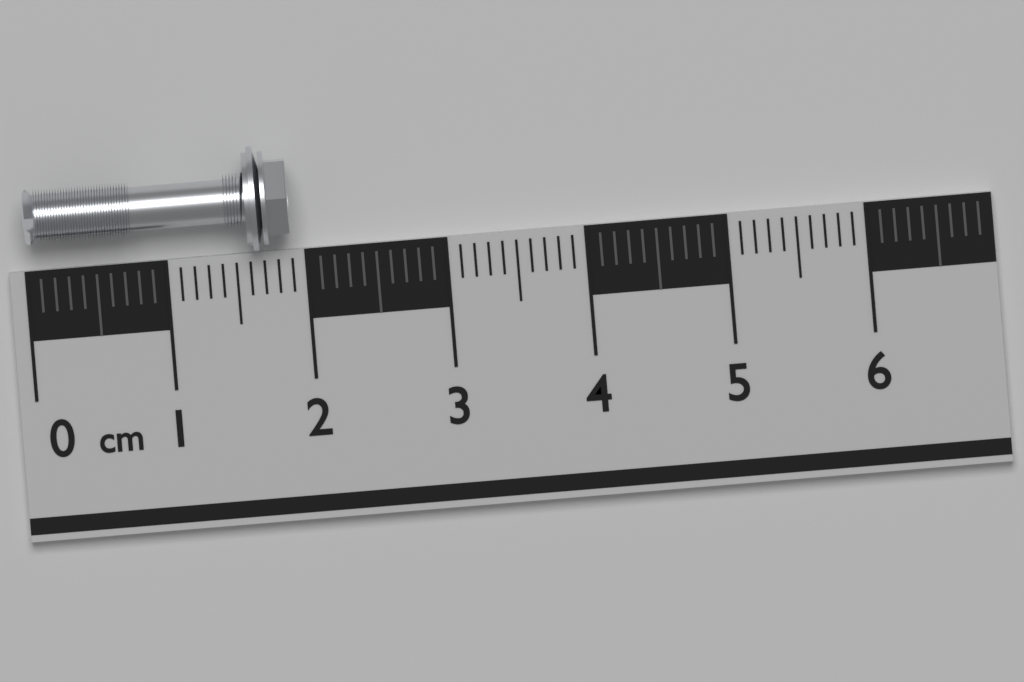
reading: 1.9 cm
